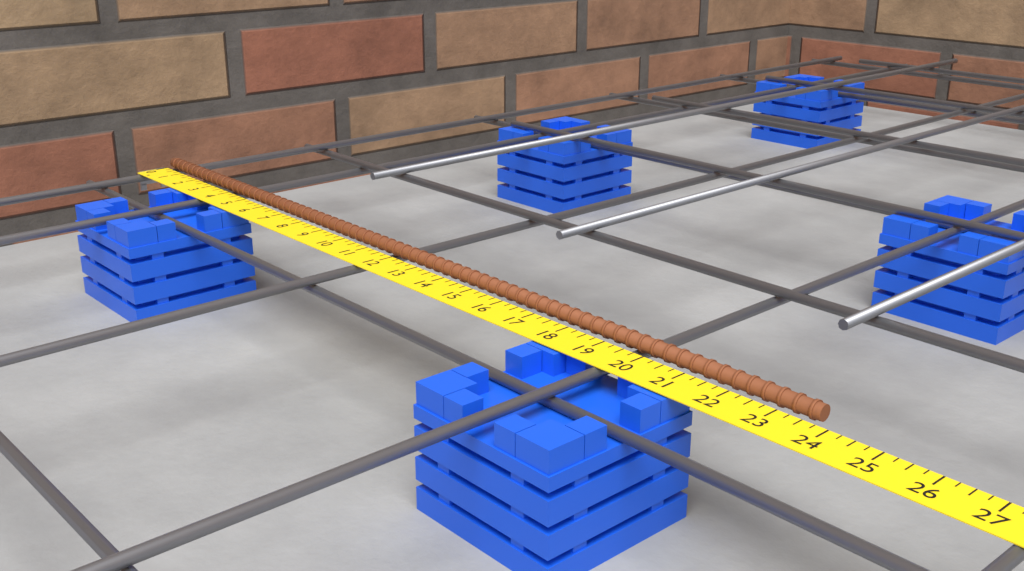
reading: 23.75 in
